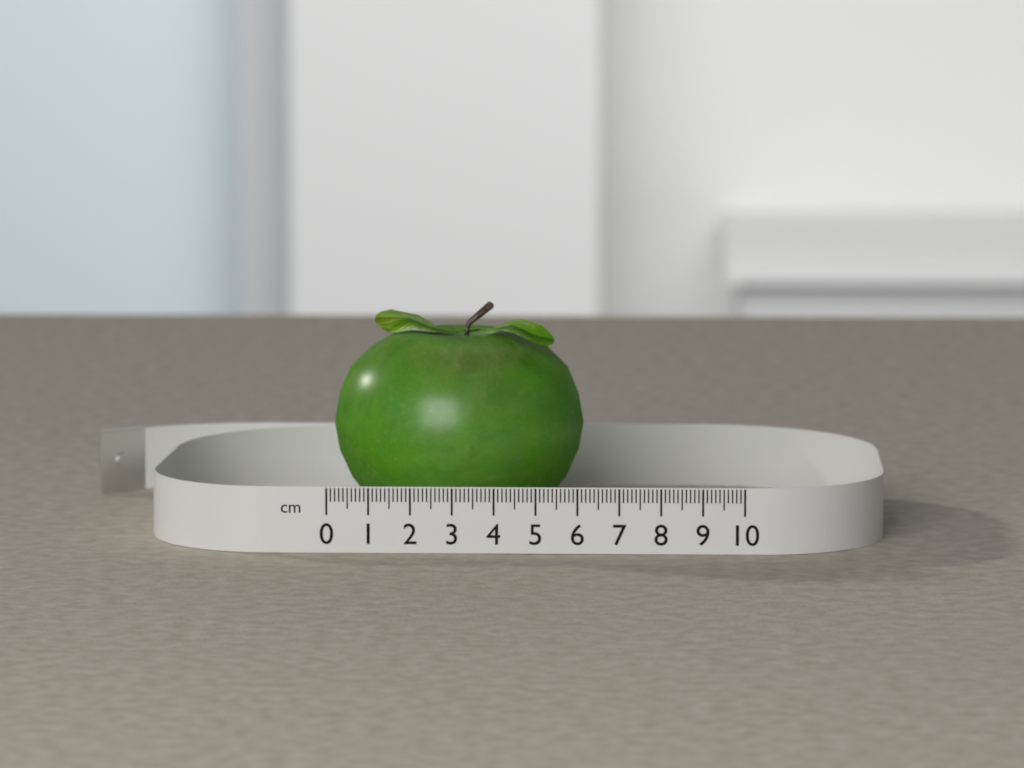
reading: 6.1 cm
